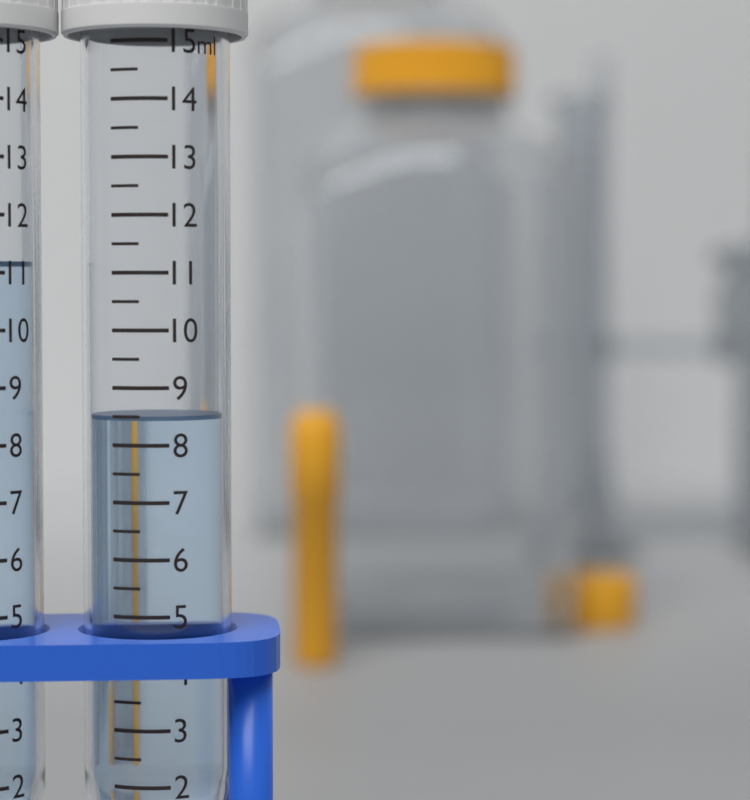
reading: 8.5 ml
